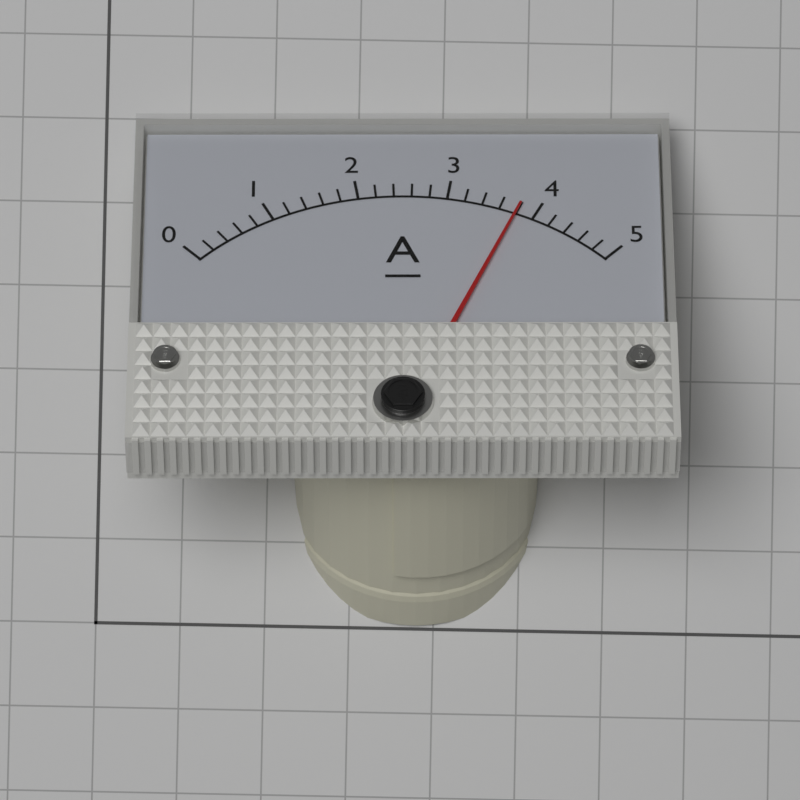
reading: 3.8 A
